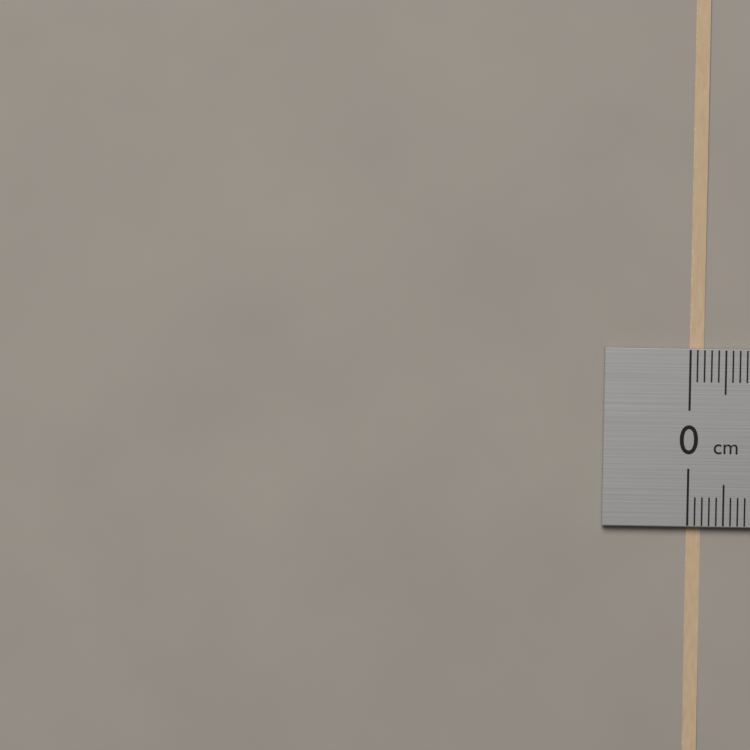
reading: 0.2 cm
